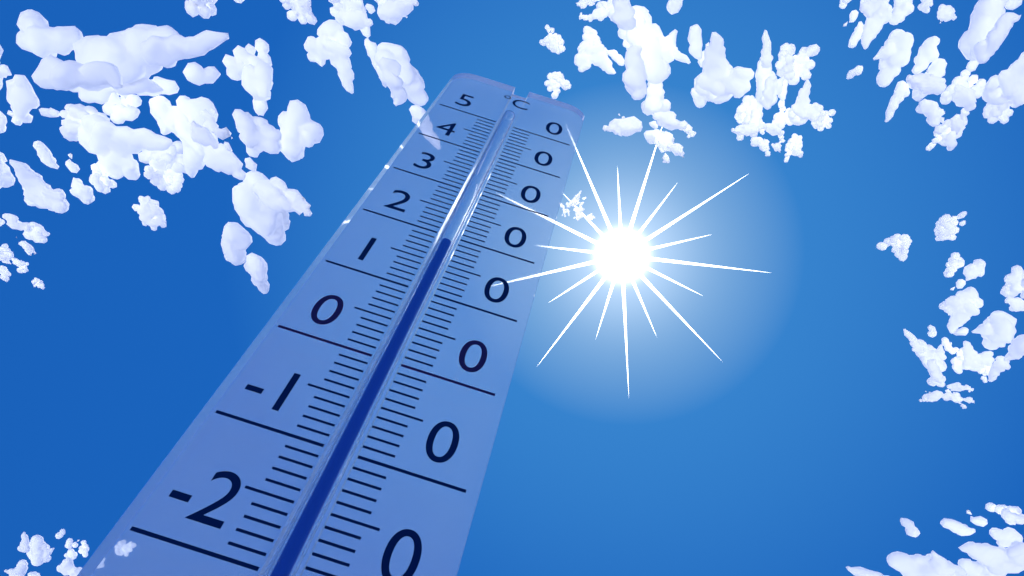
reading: 19 °C
